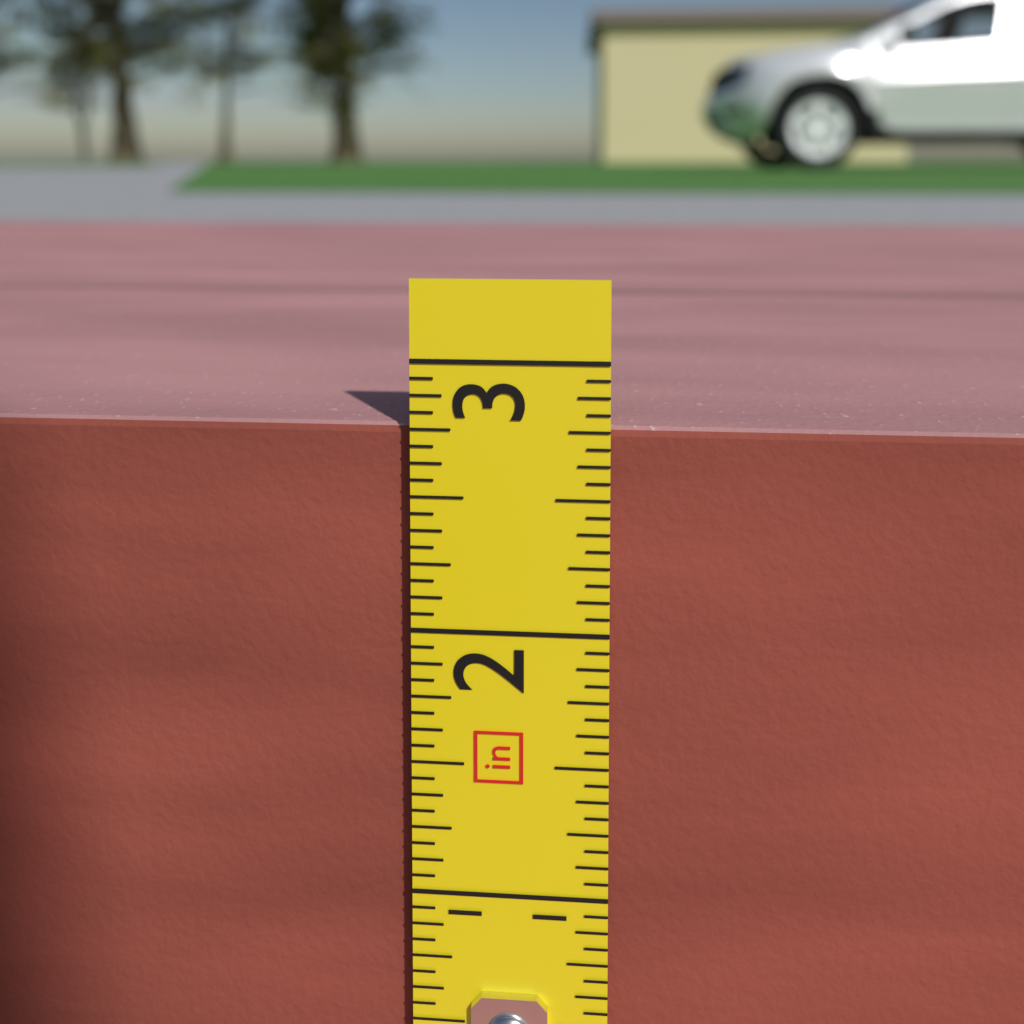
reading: 2.7500 in
